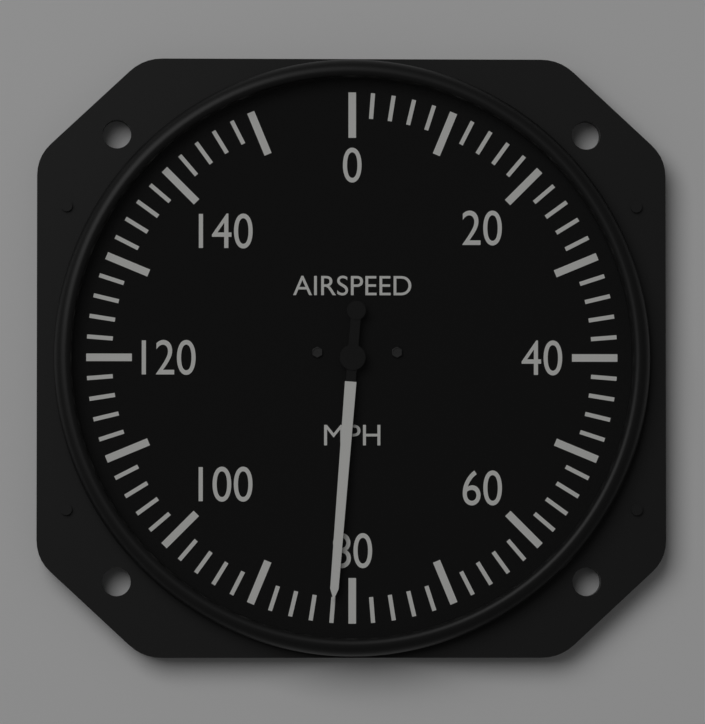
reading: 82 mph
